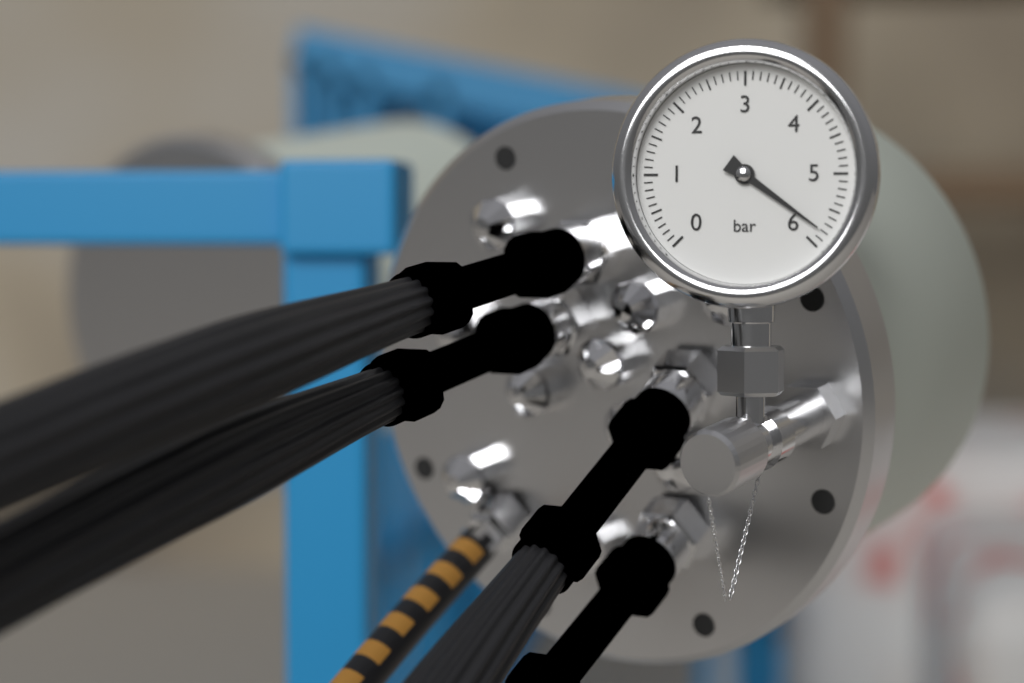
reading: 5.8 bar
